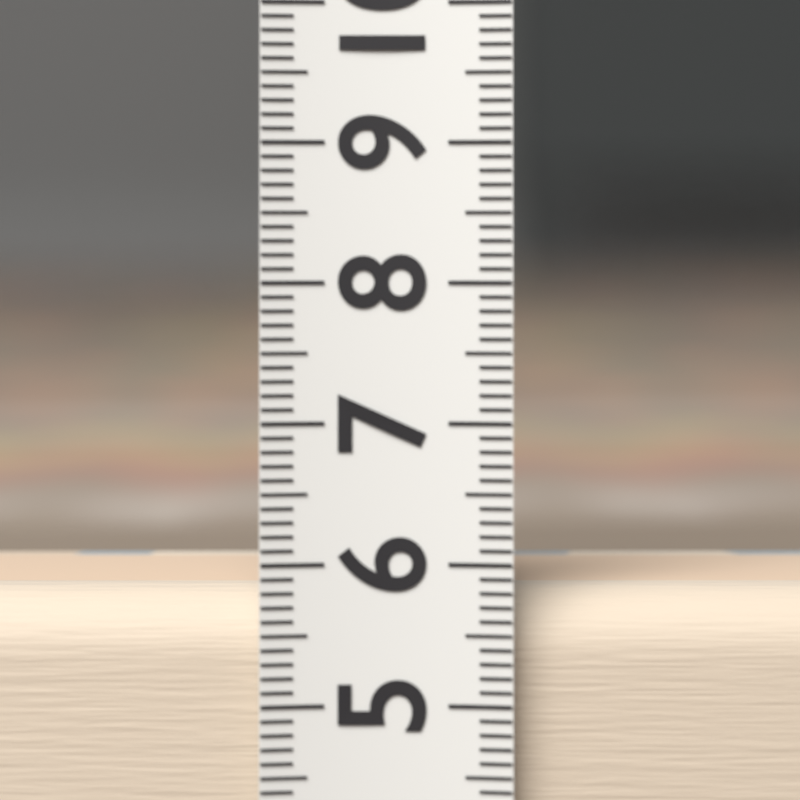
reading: 5.8 (no unit)
